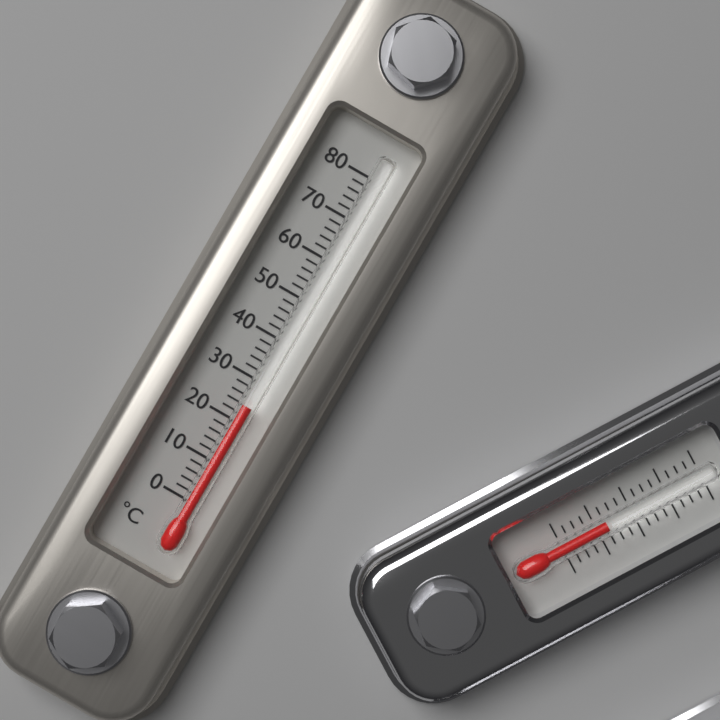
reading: 24 °C
